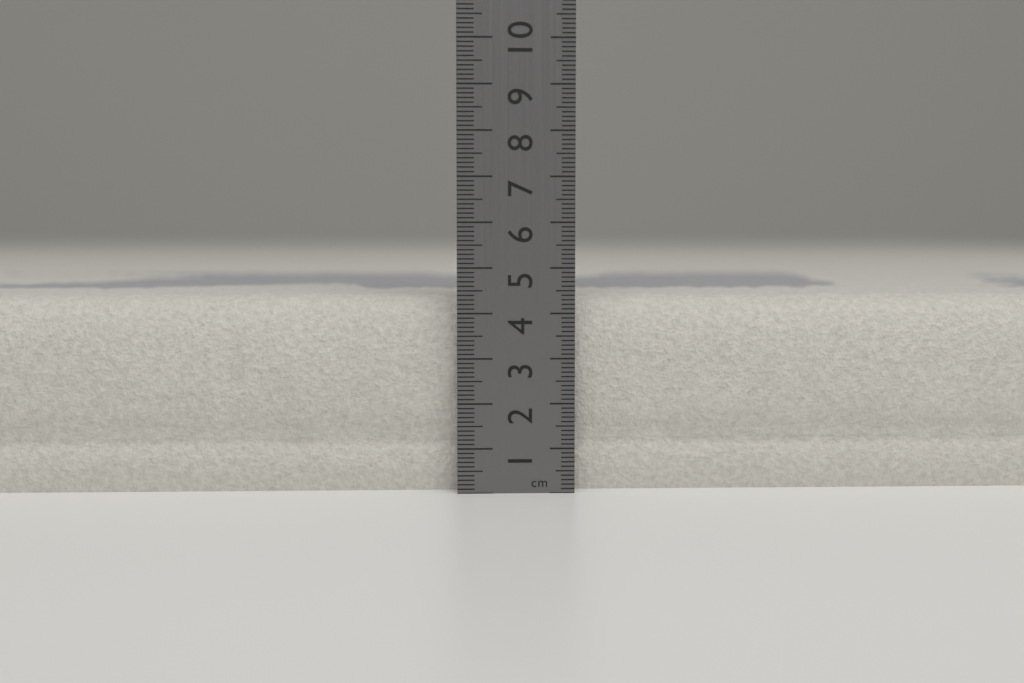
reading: 4.4 cm
